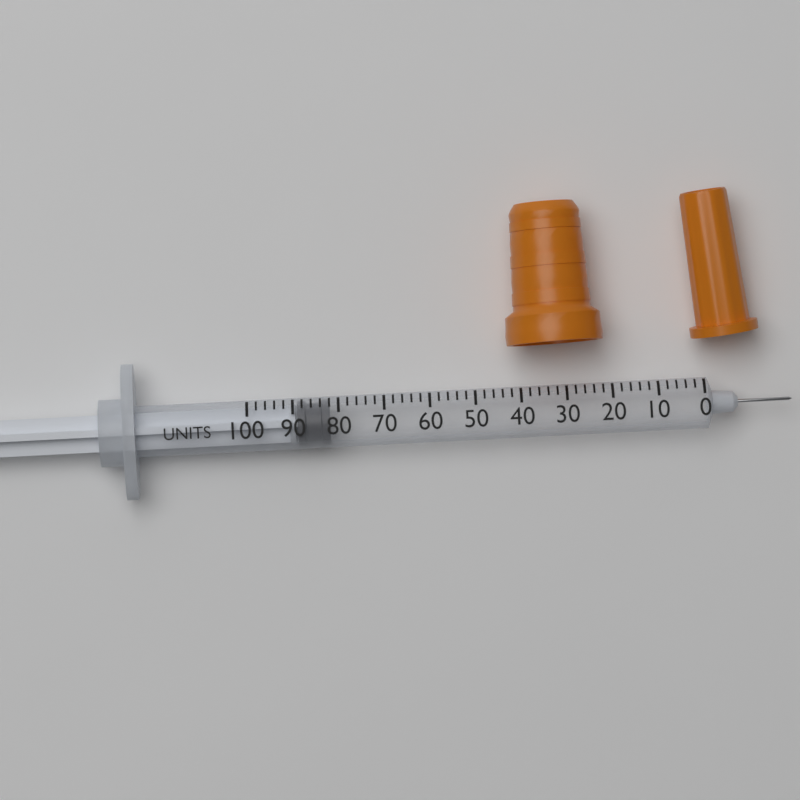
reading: 82 units
